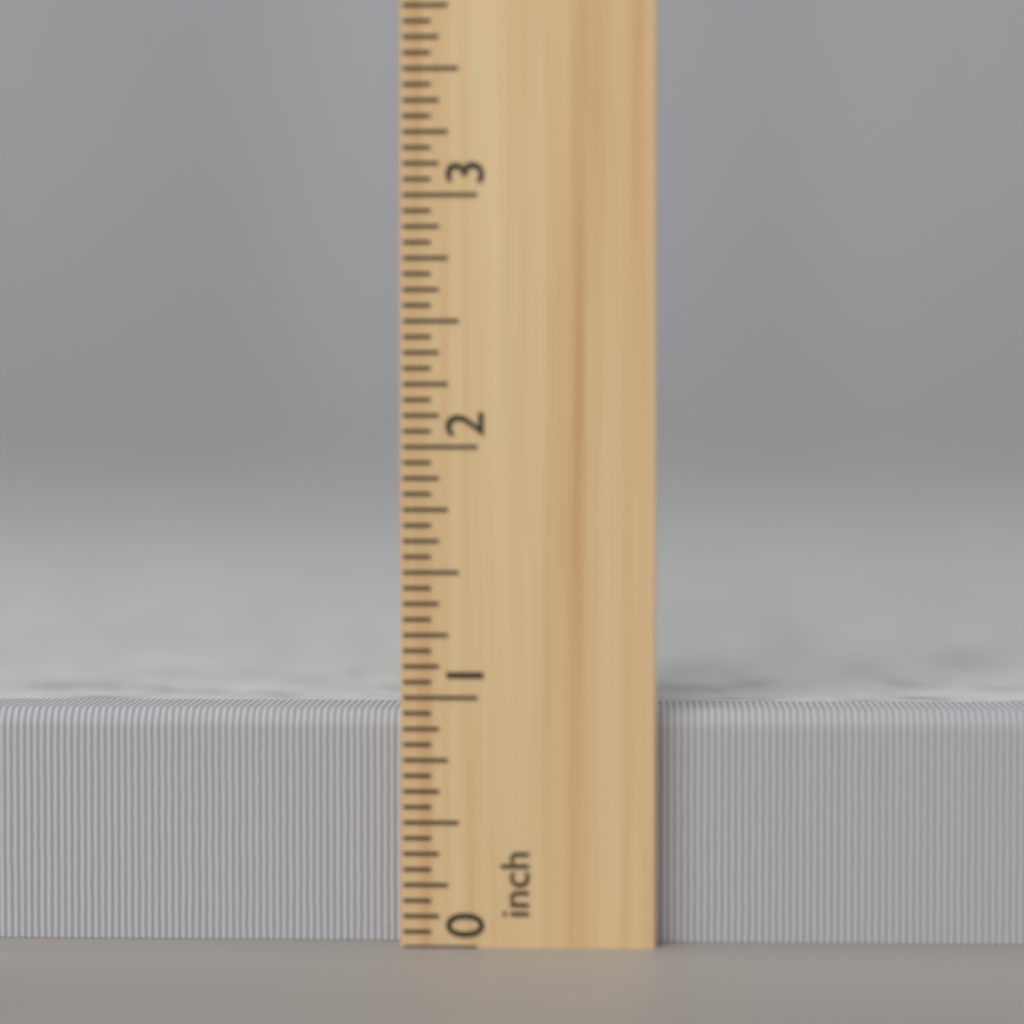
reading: 0.9375 inch
